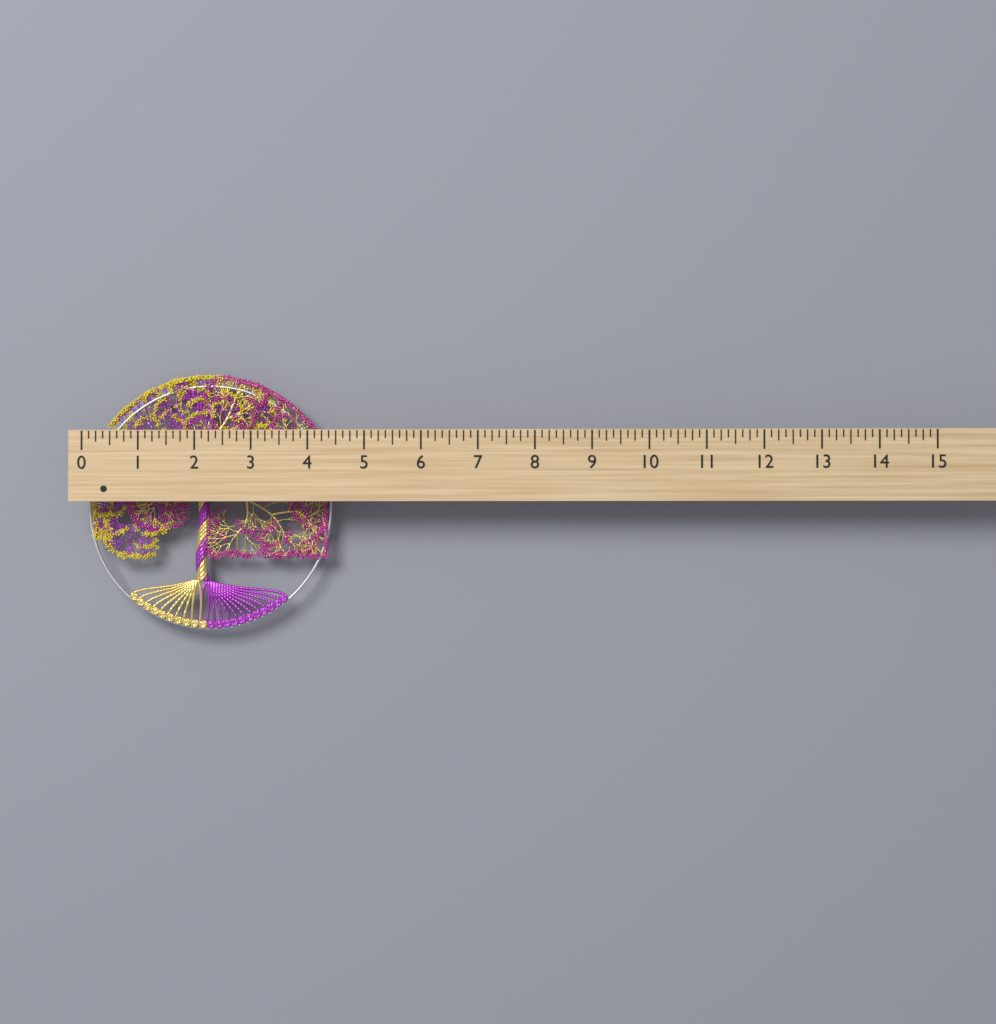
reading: 4.375 (no unit)
